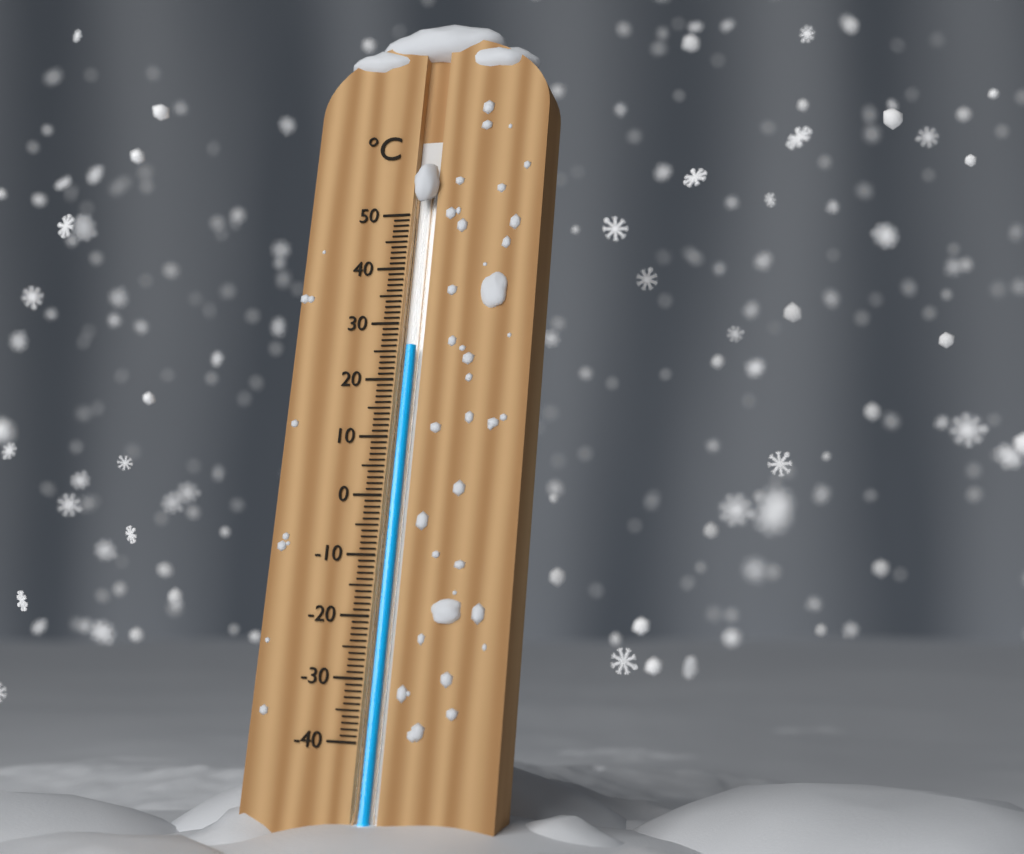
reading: 26 °C
